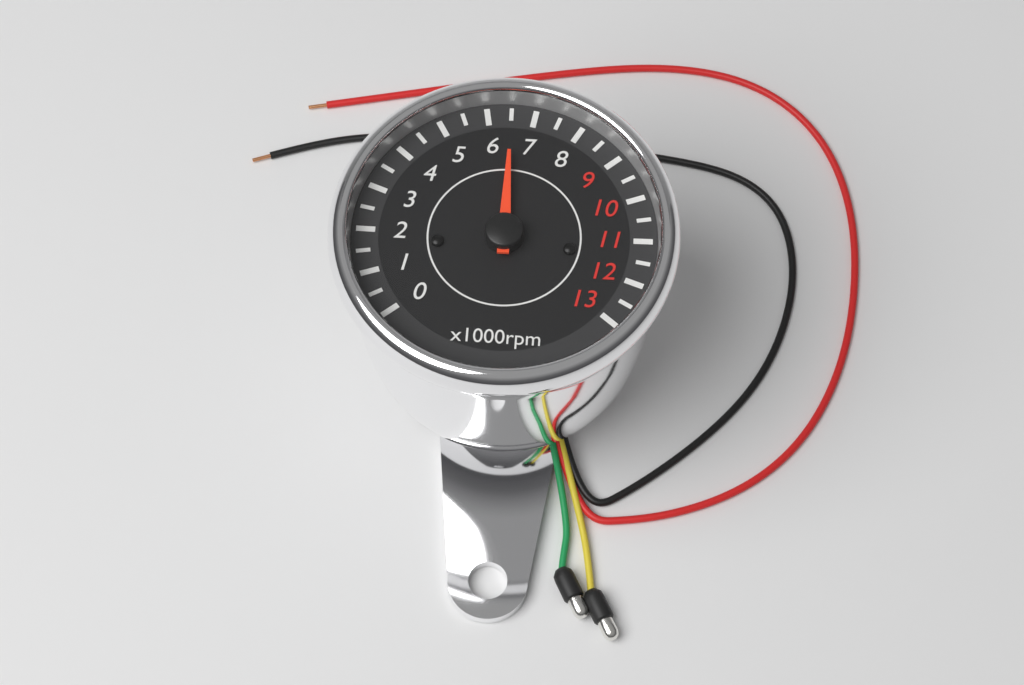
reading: 6500 rpm
